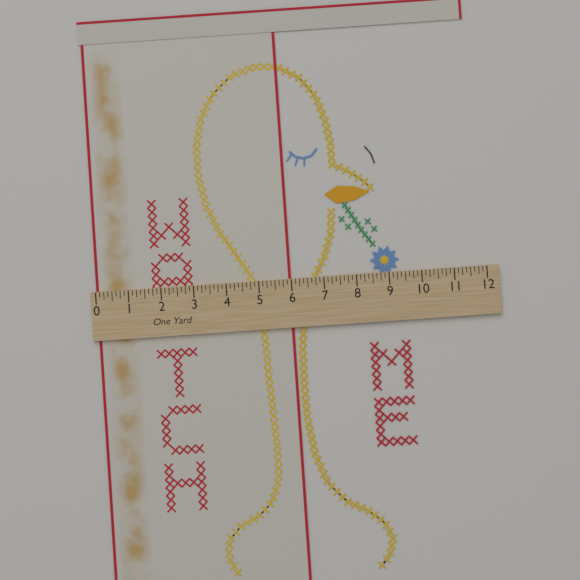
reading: 6.000 in
